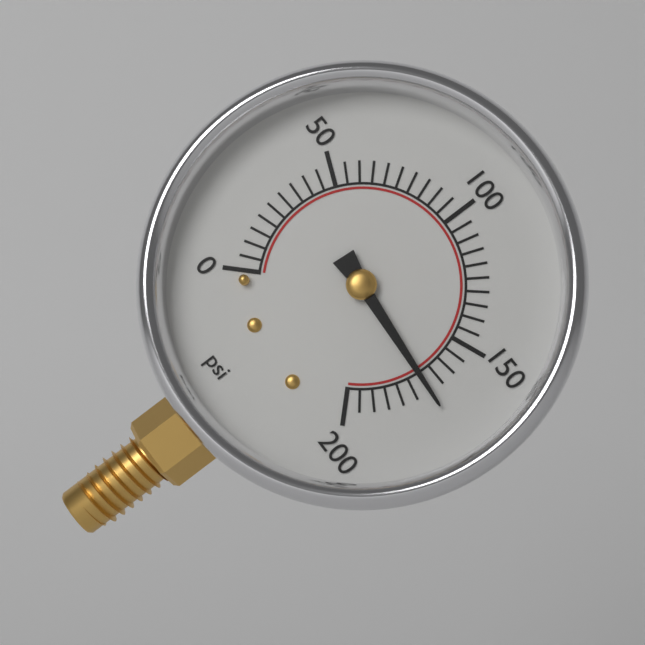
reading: 170 psi
